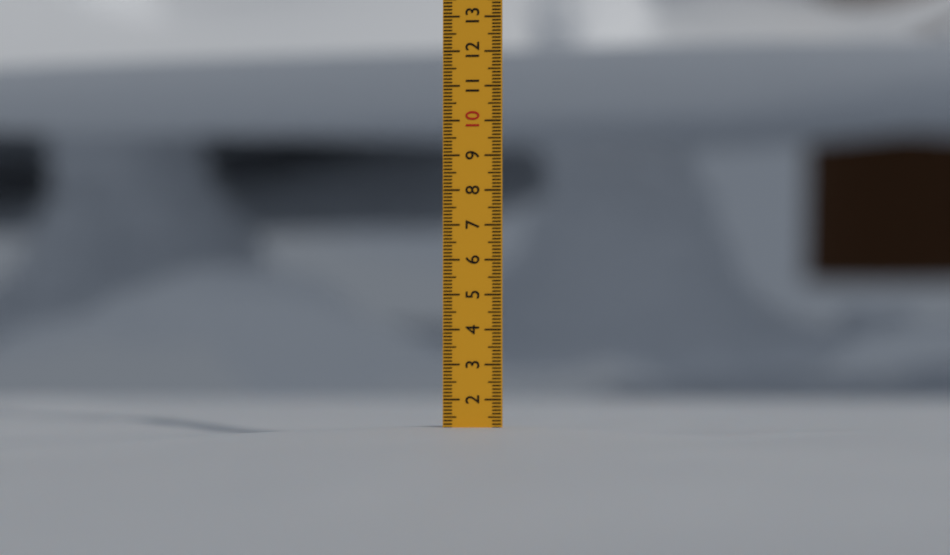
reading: 1.2 (no unit)
